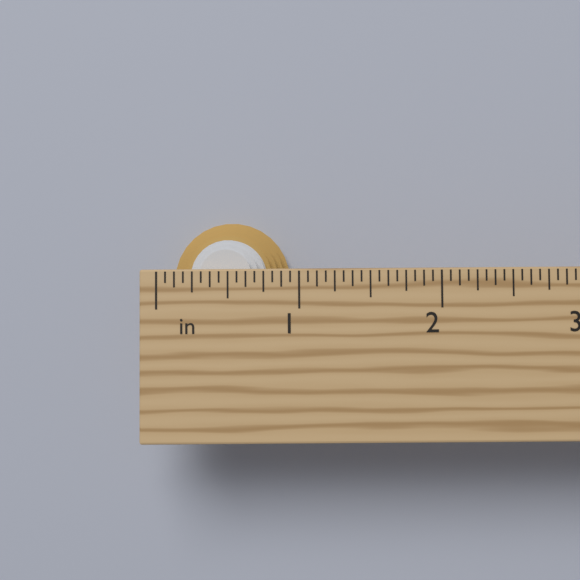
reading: 0.9375 in
